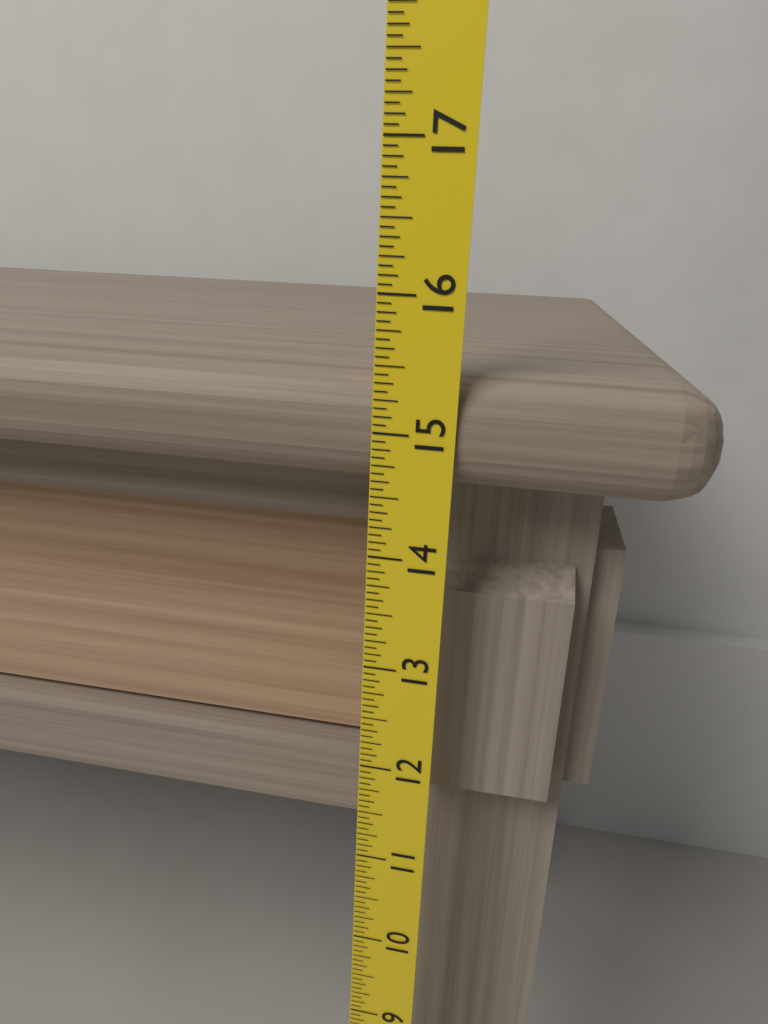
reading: 15.4375 (no unit)
